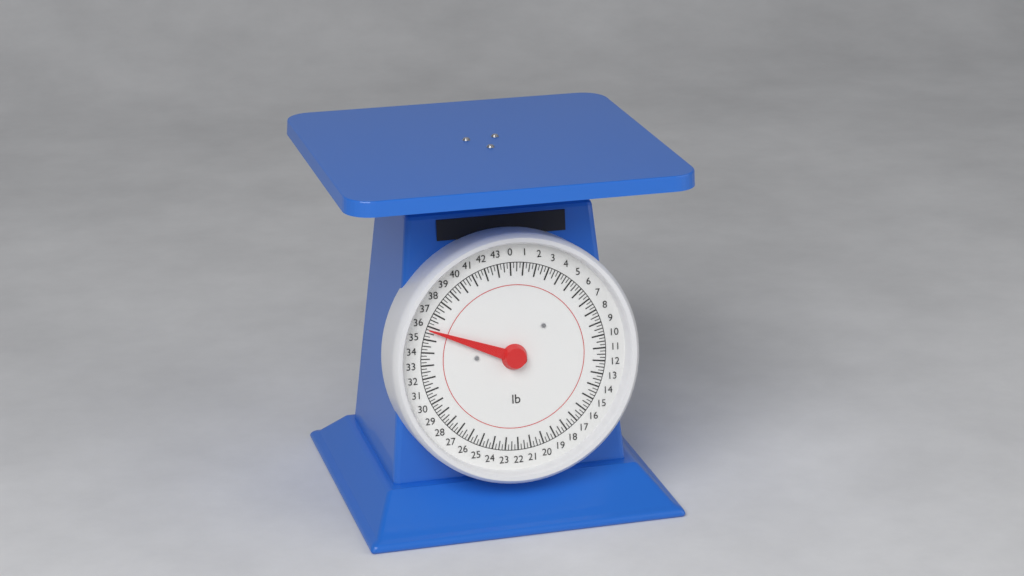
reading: 35.75 lb
